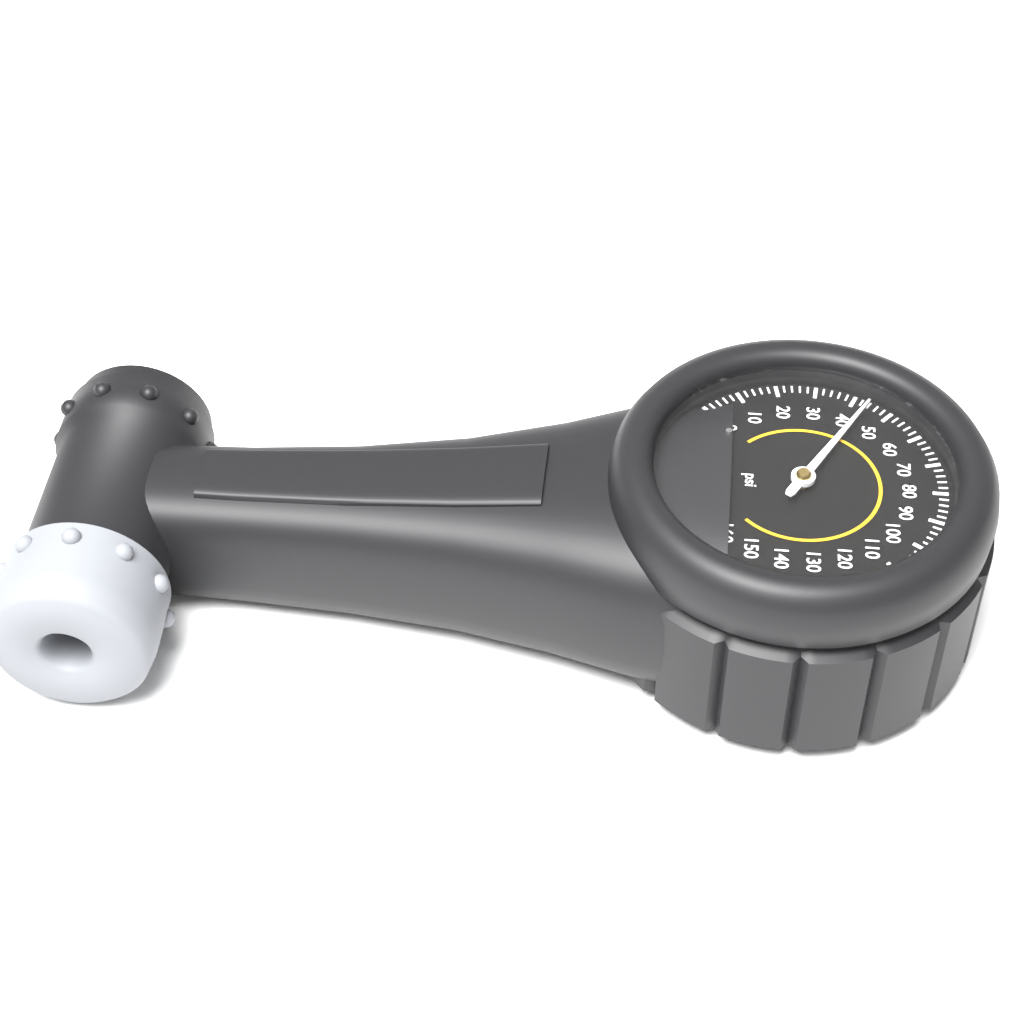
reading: 44 psi
